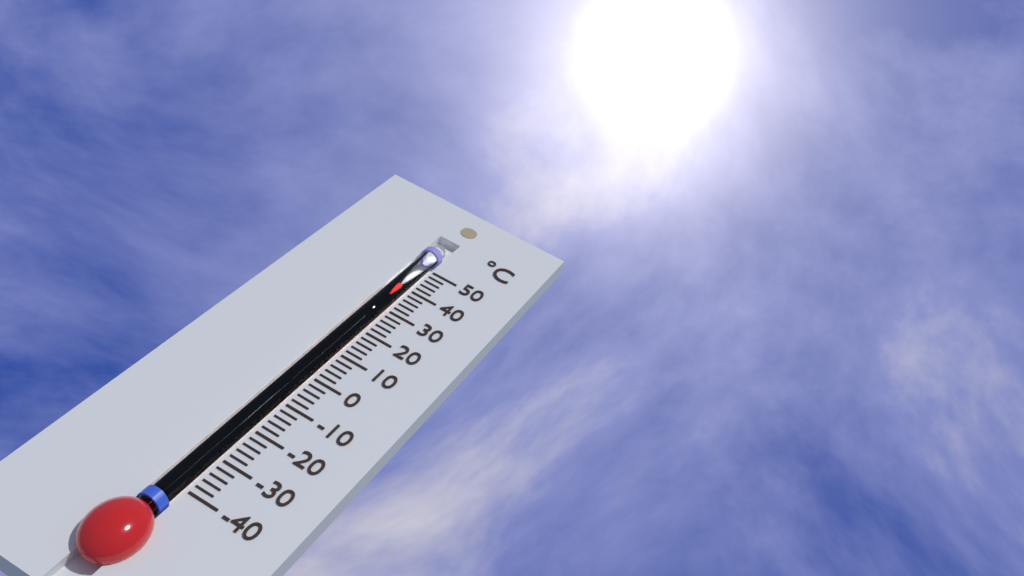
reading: 40 °C
